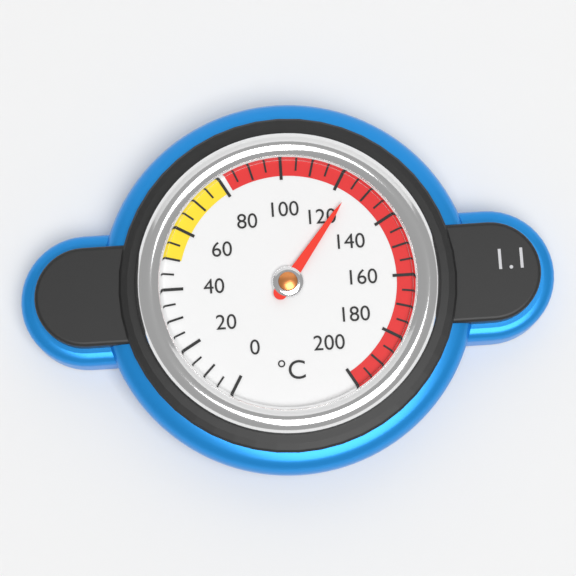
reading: 125 °C
